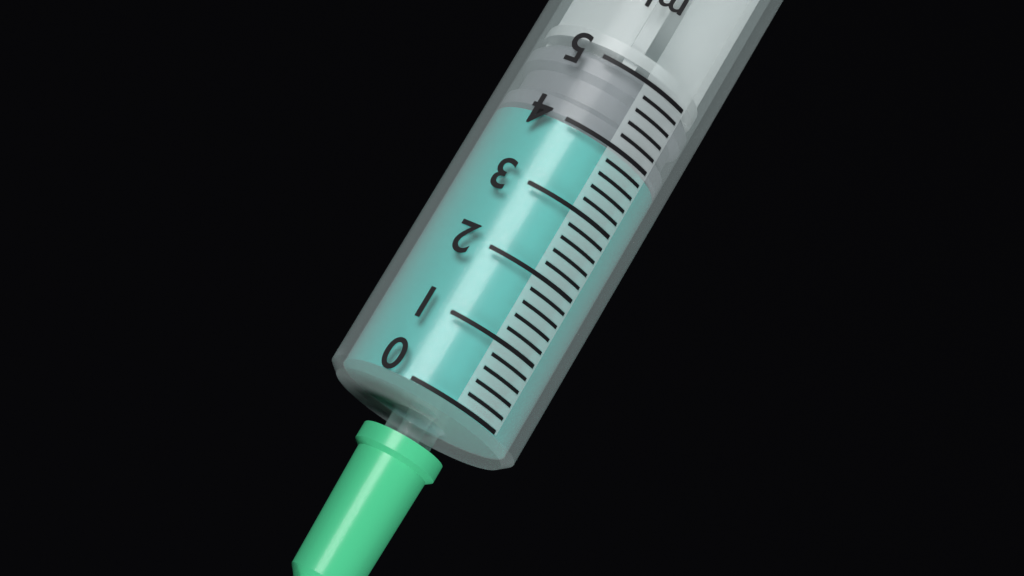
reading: 4.0 ml
